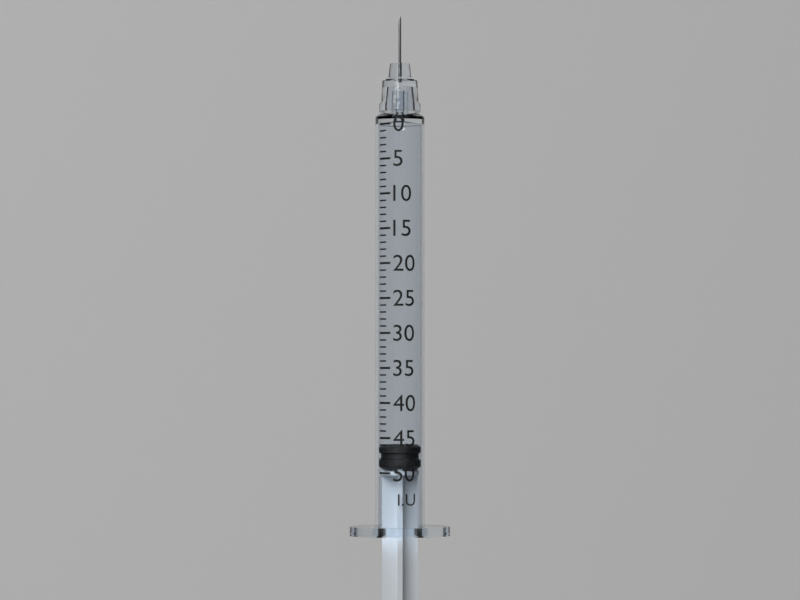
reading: 46 I.U.
